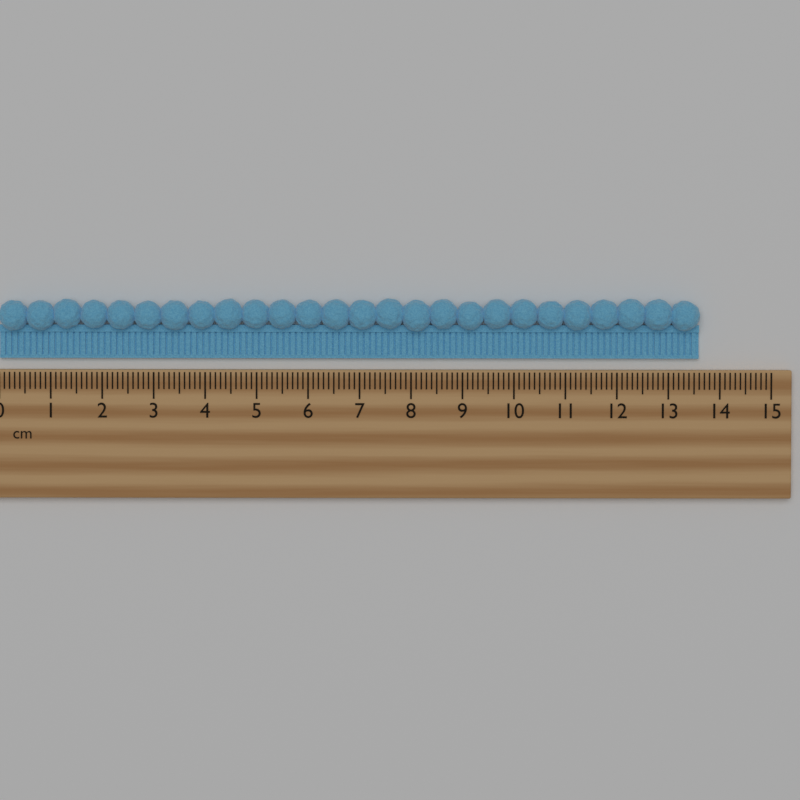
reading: 13.6 cm
